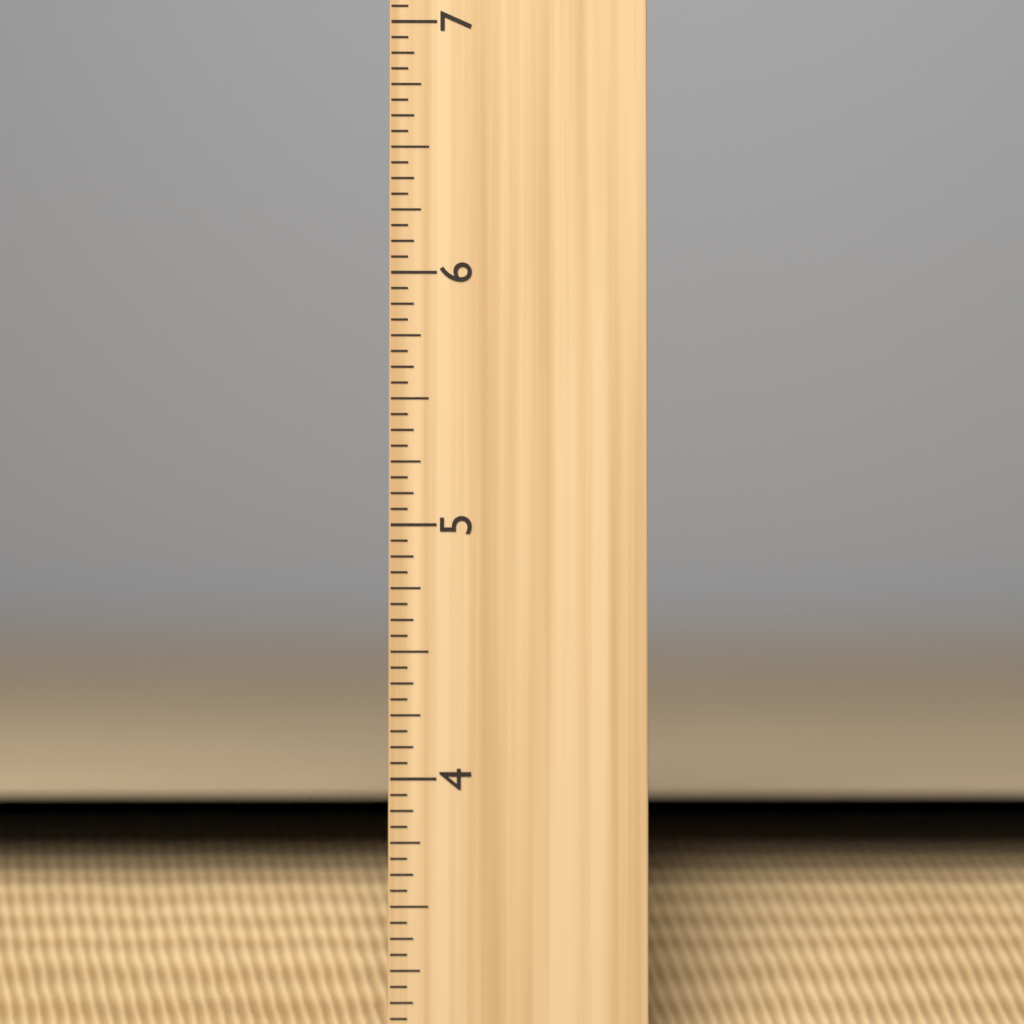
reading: 3.8125 in
